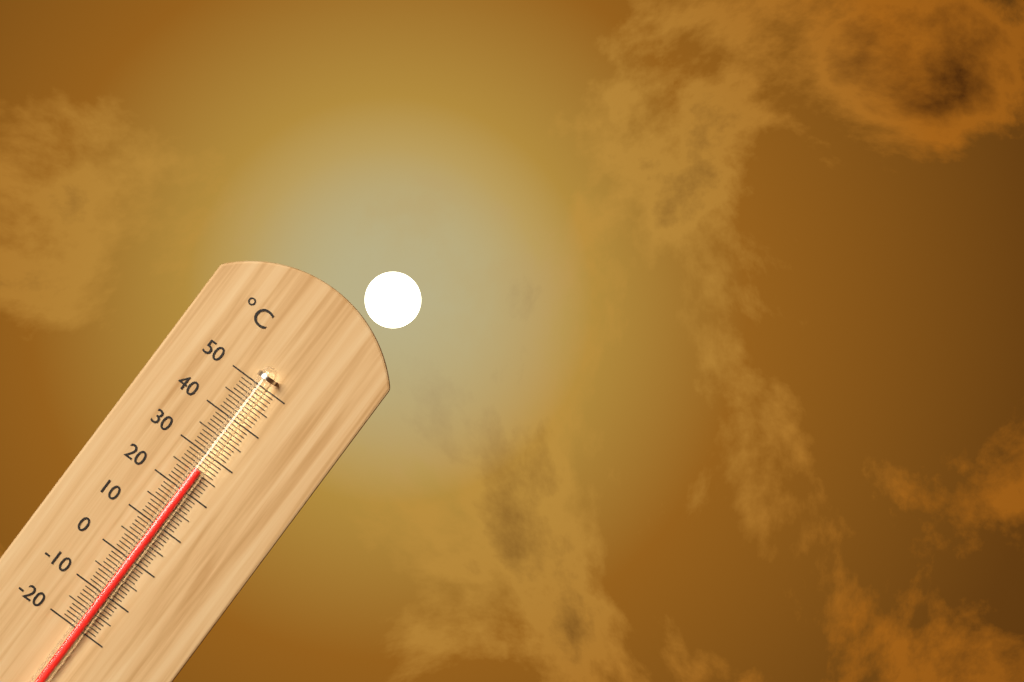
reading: 26 °C
